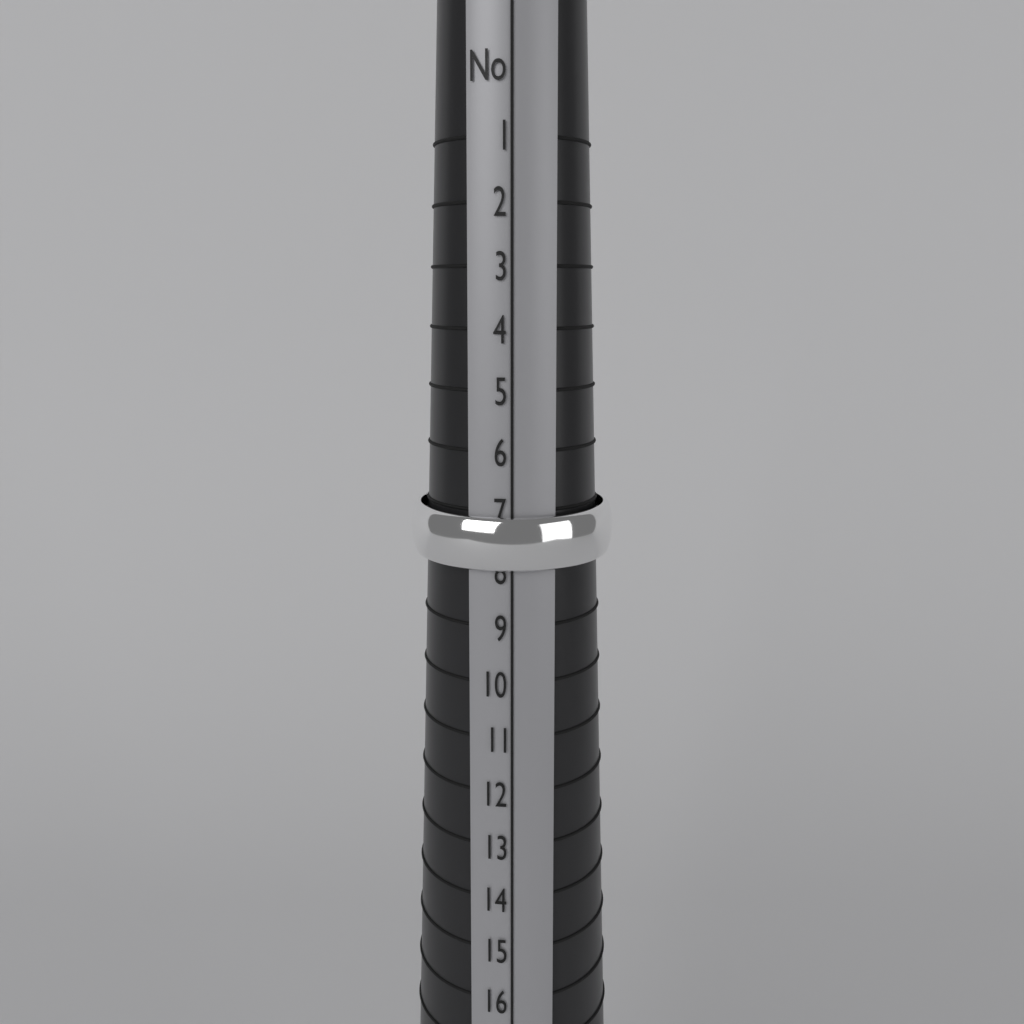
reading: 8 (no unit)
